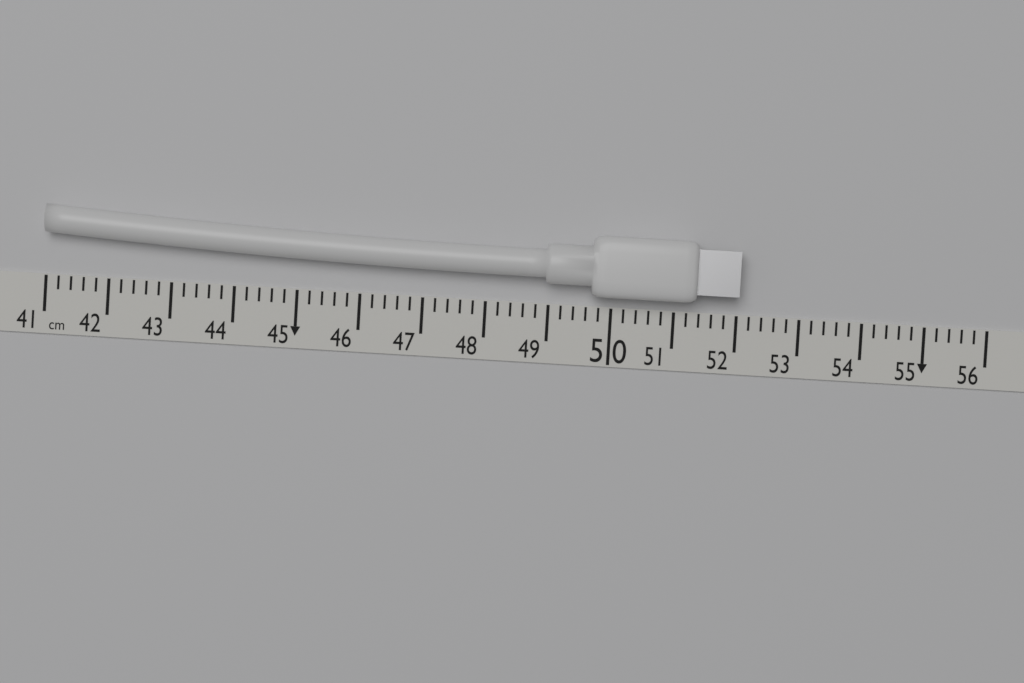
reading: 52.0 cm
